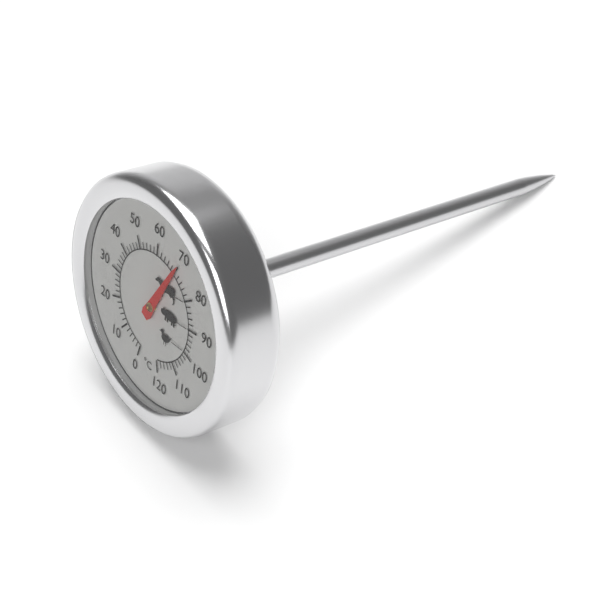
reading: 70 °C
